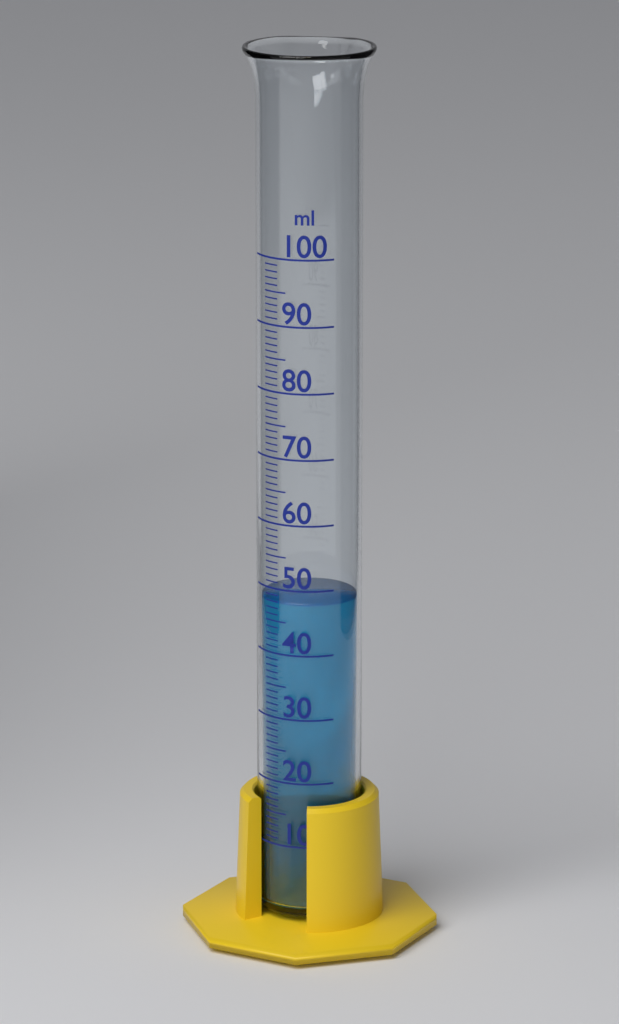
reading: 48 ml
